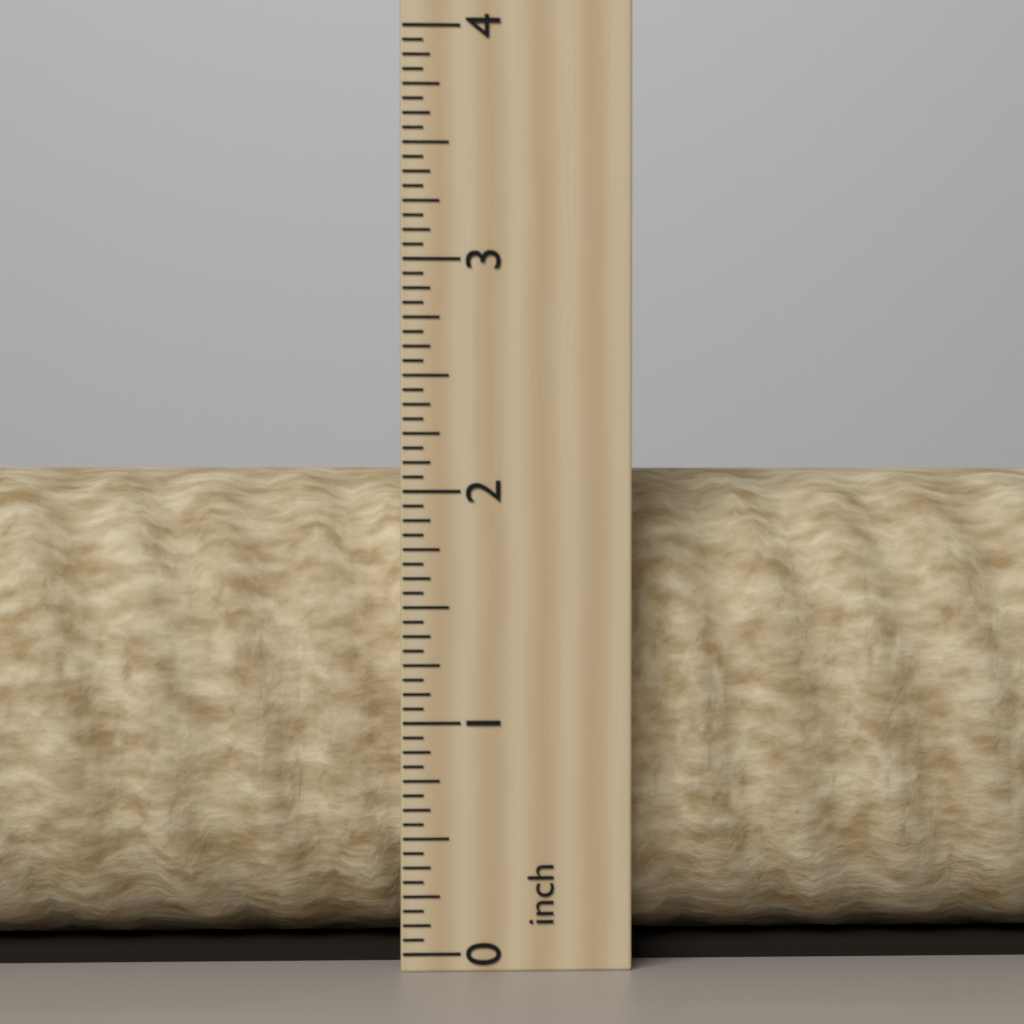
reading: 2.1250 inch
